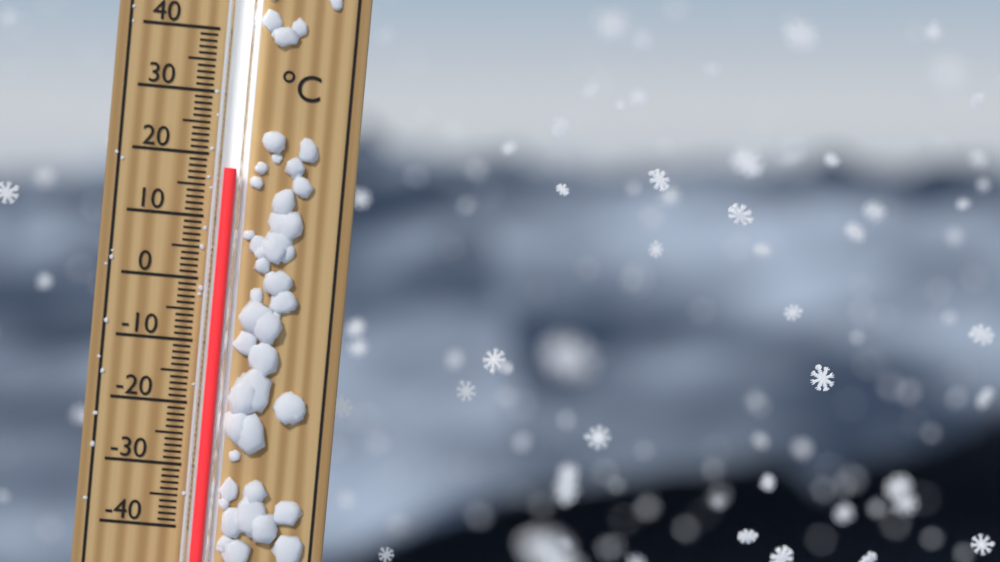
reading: 18 °C
